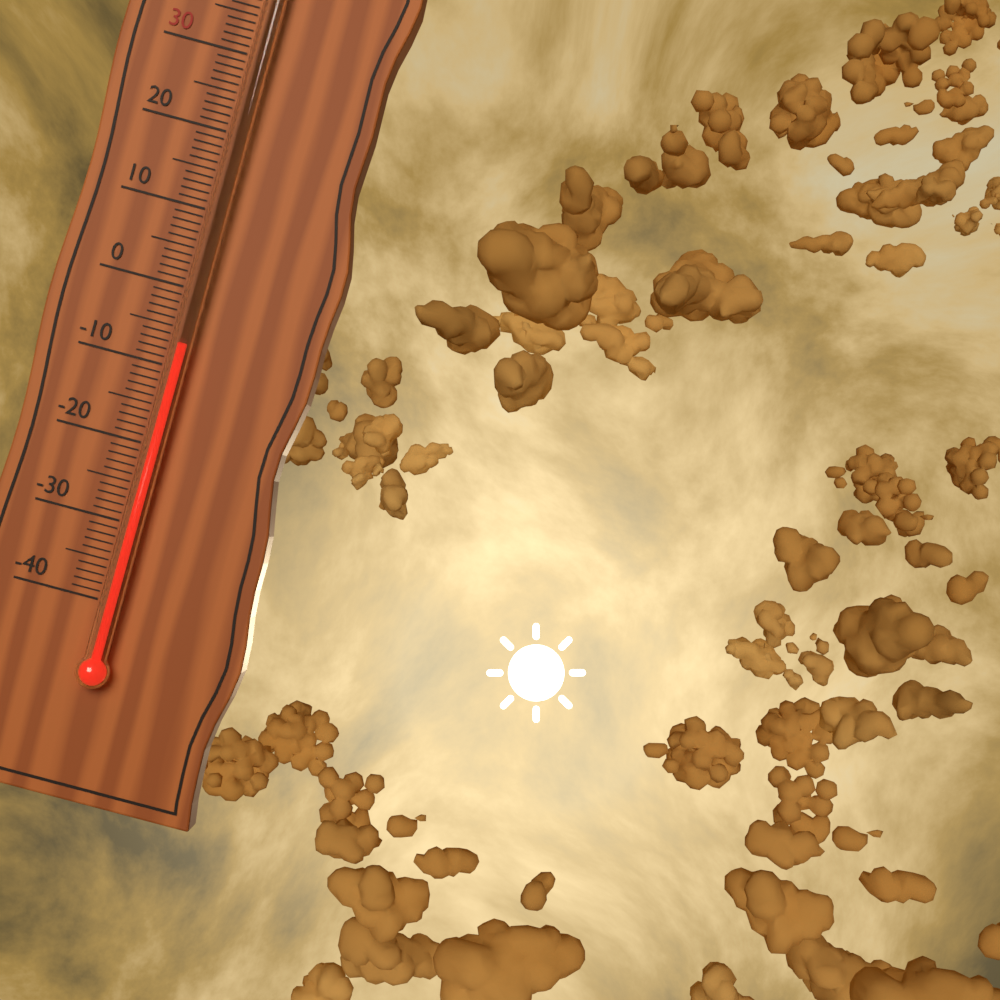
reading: -7 °C
